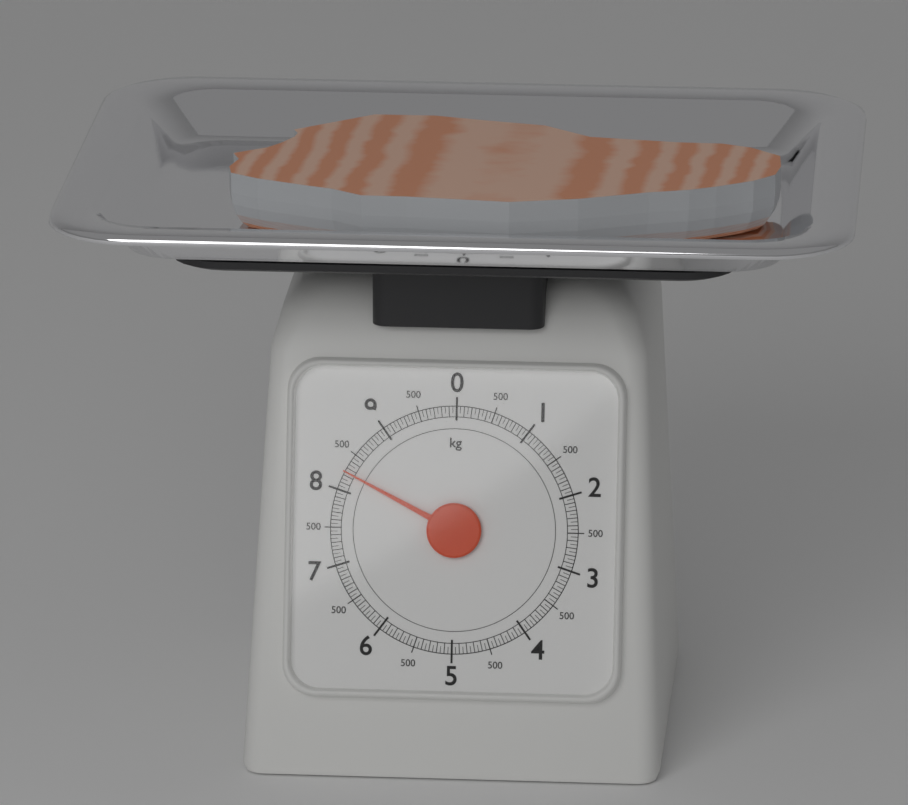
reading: 8.25 kg
